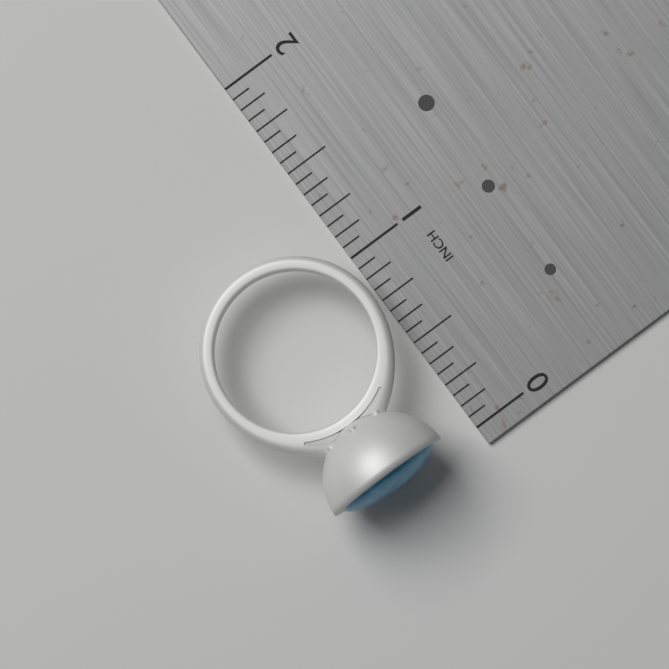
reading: 1.2500 in
